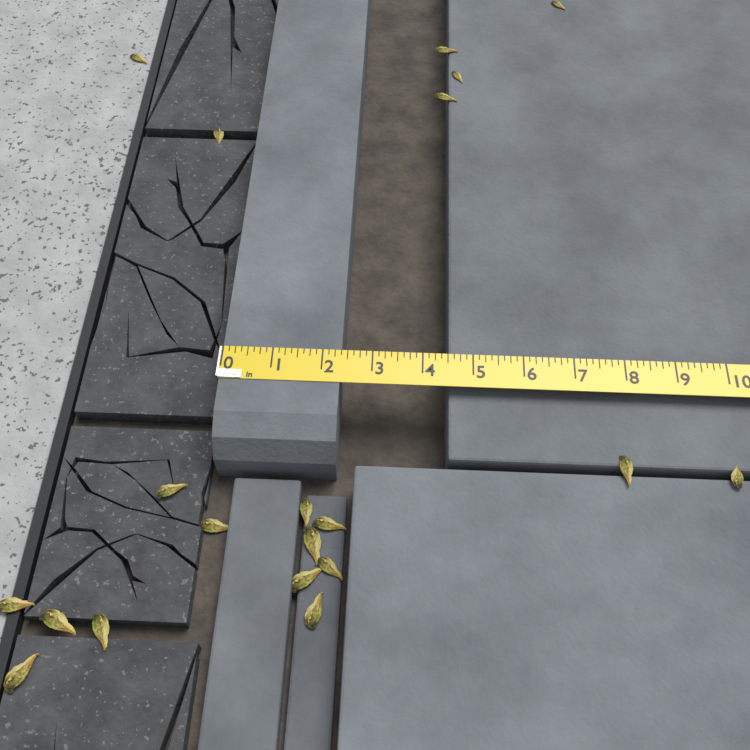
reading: 2.375 in
